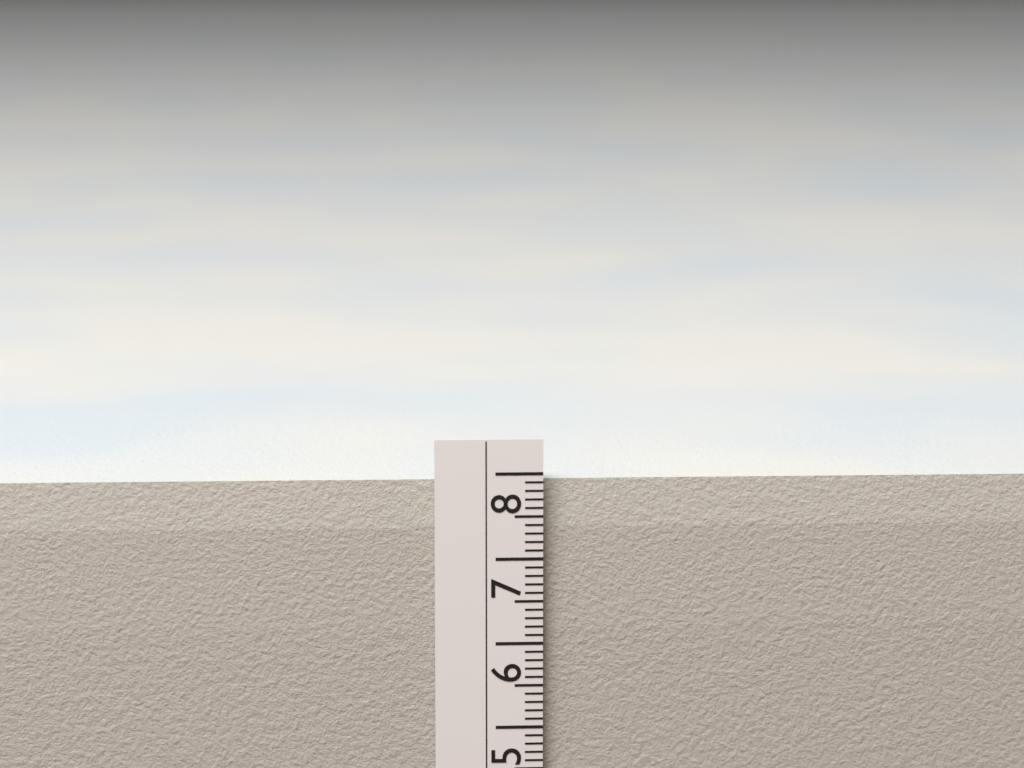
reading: 7.9 cm
